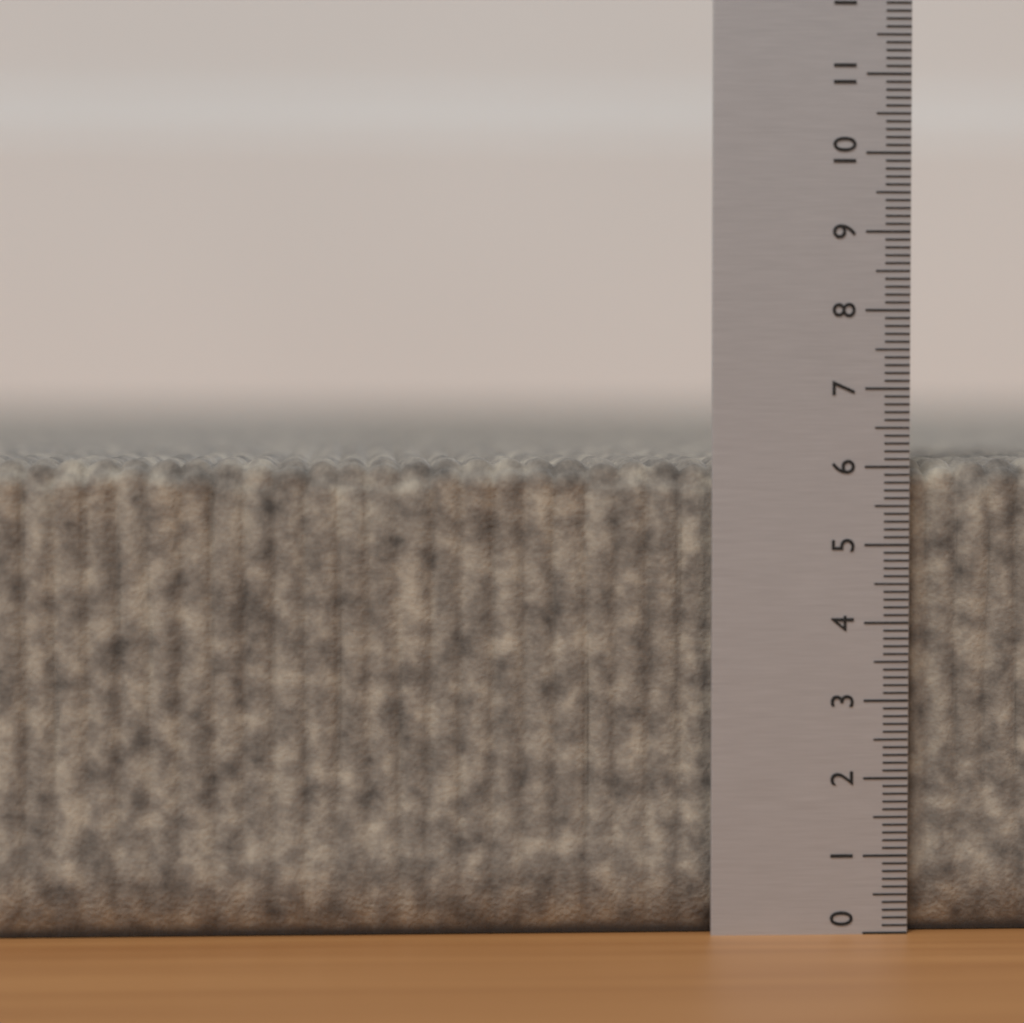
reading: 6.1 (no unit)
